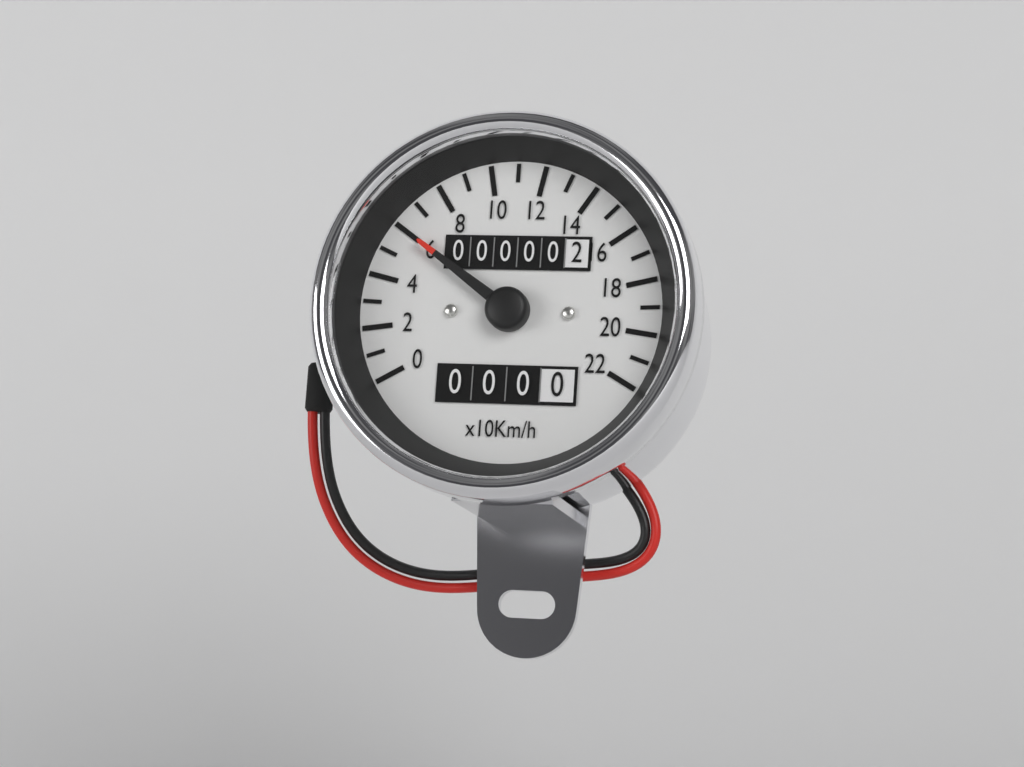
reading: 60 km/h
